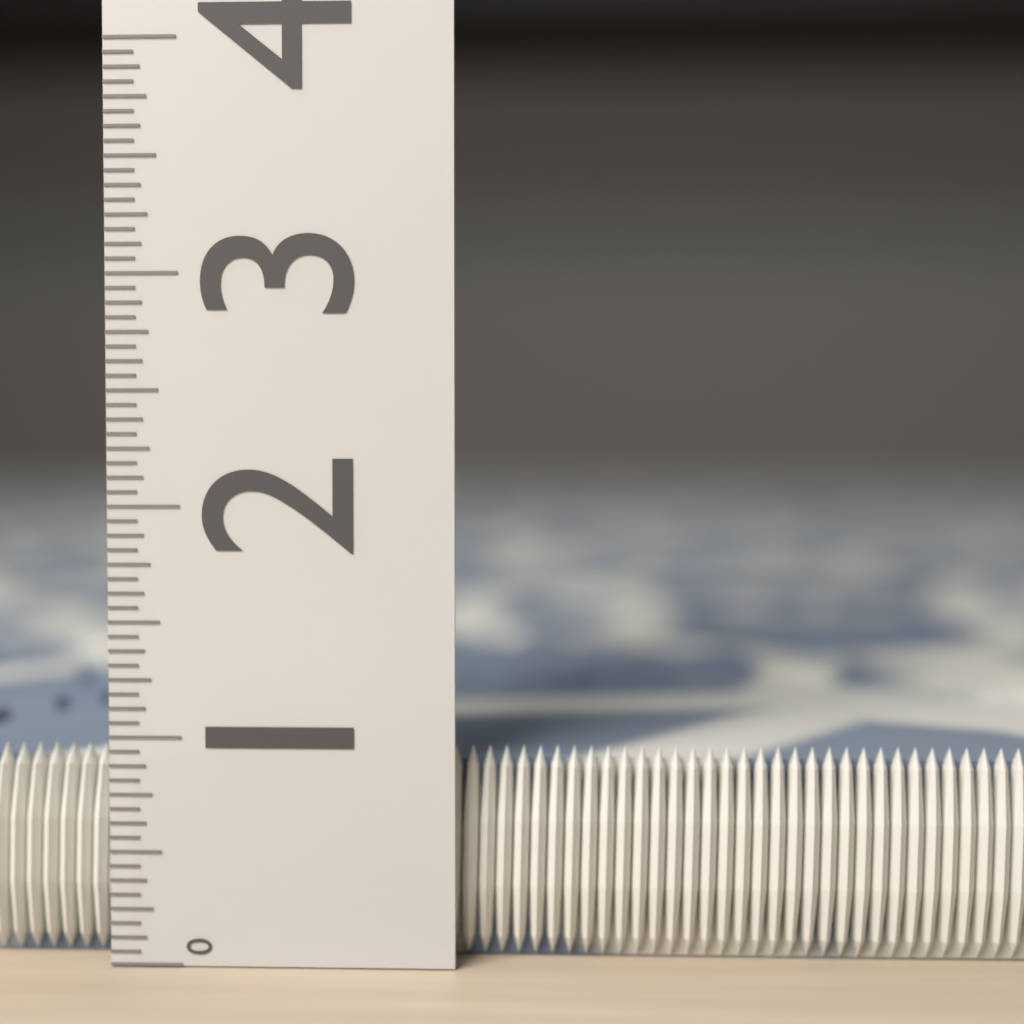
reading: 0.9375 (no unit)
